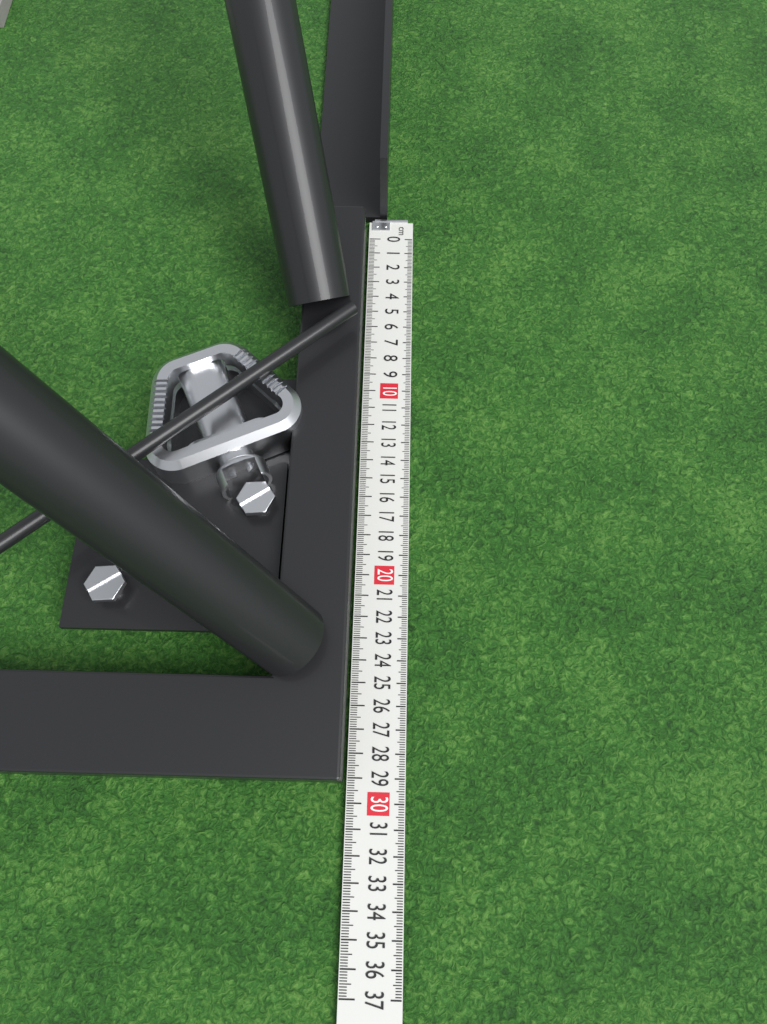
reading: 29.2 cm
